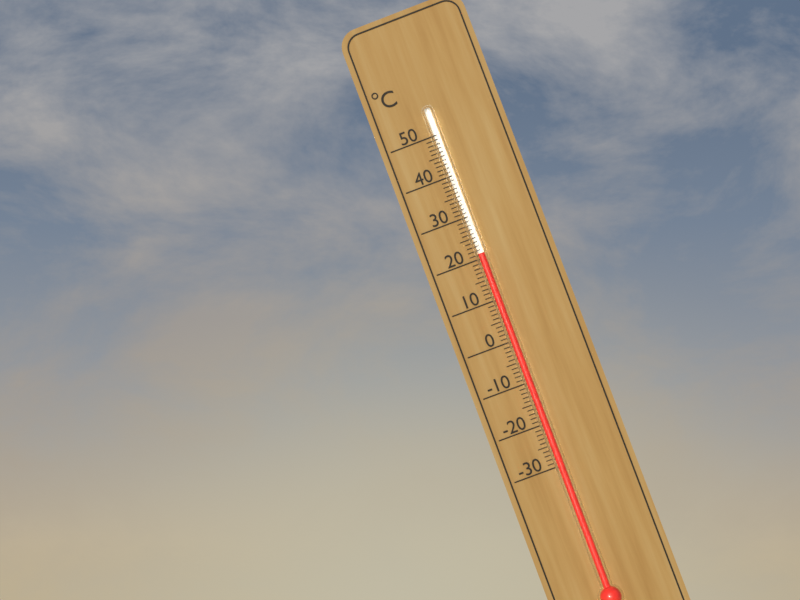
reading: 21 °C
